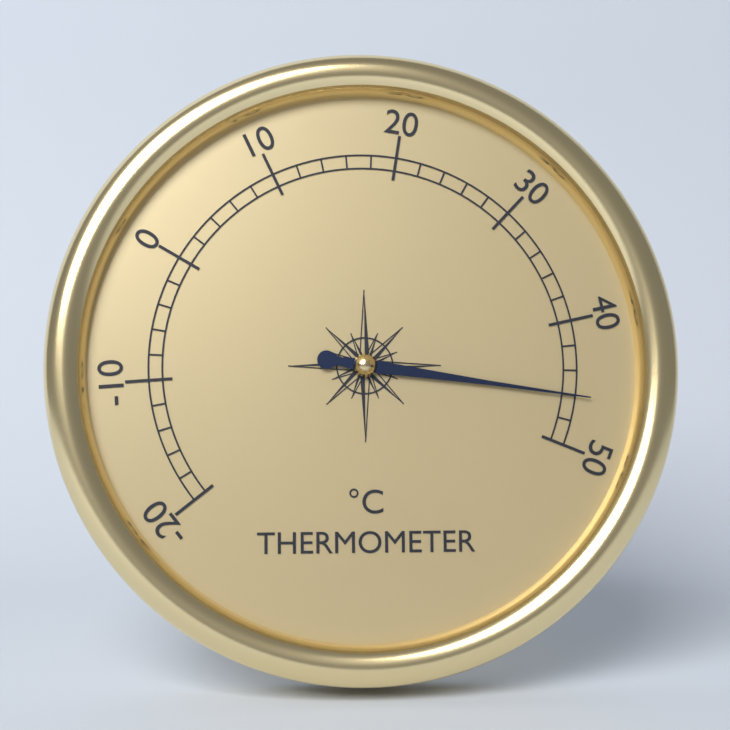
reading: 46 °C
